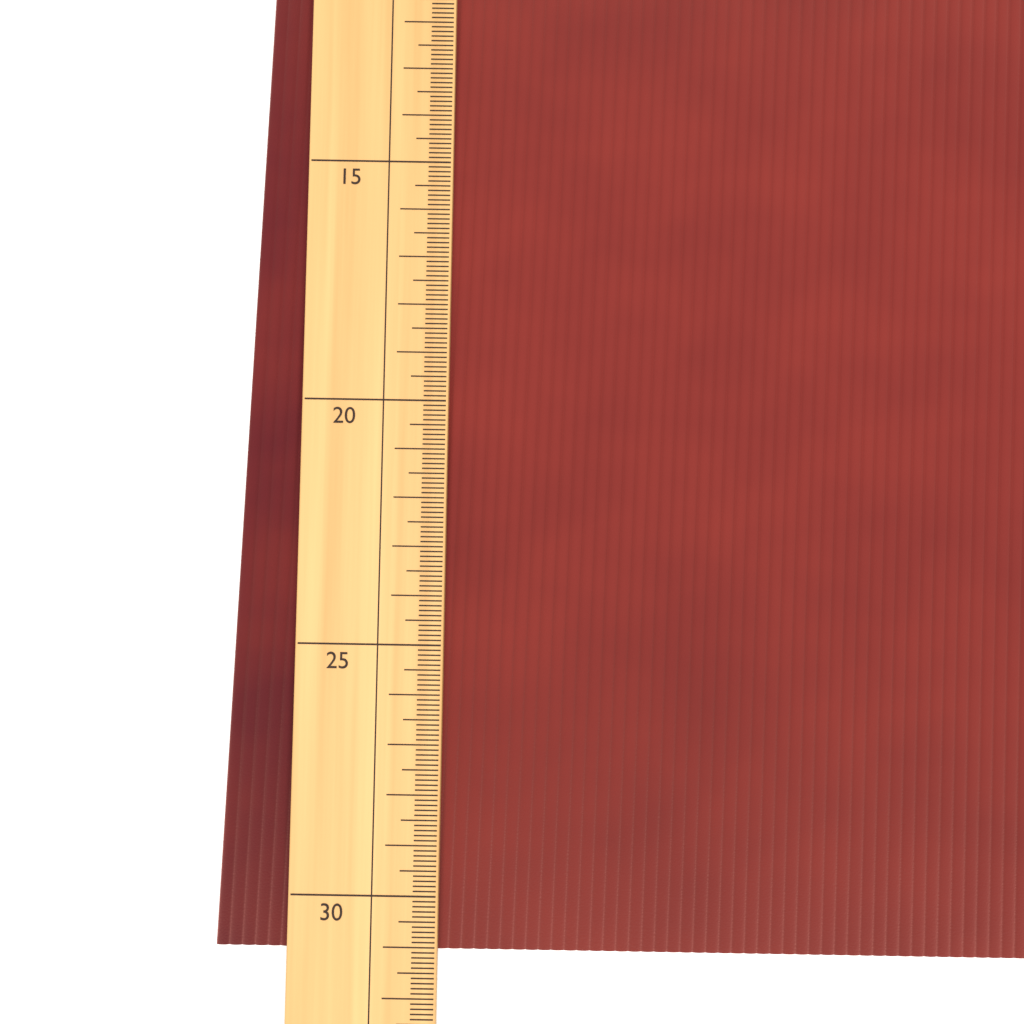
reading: 31.1 (no unit)
